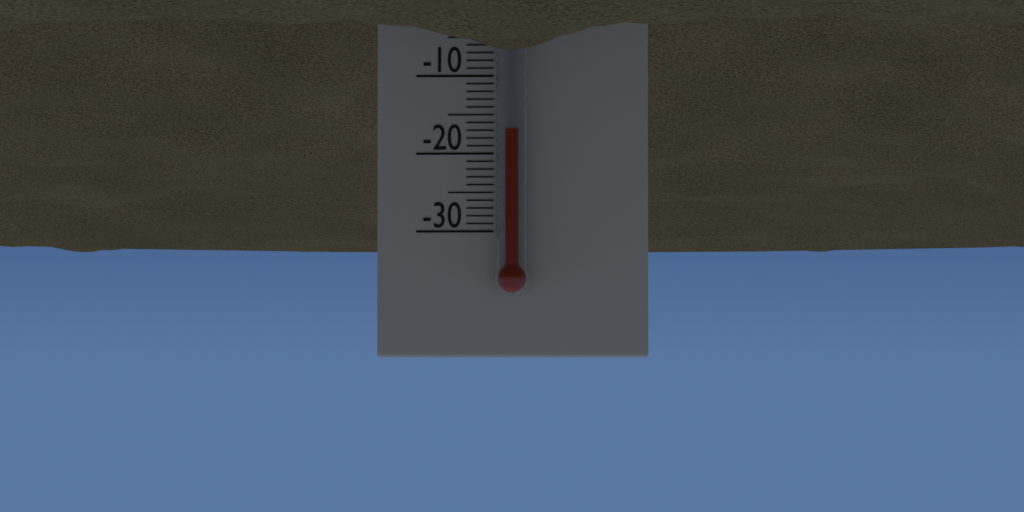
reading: -17 °C
